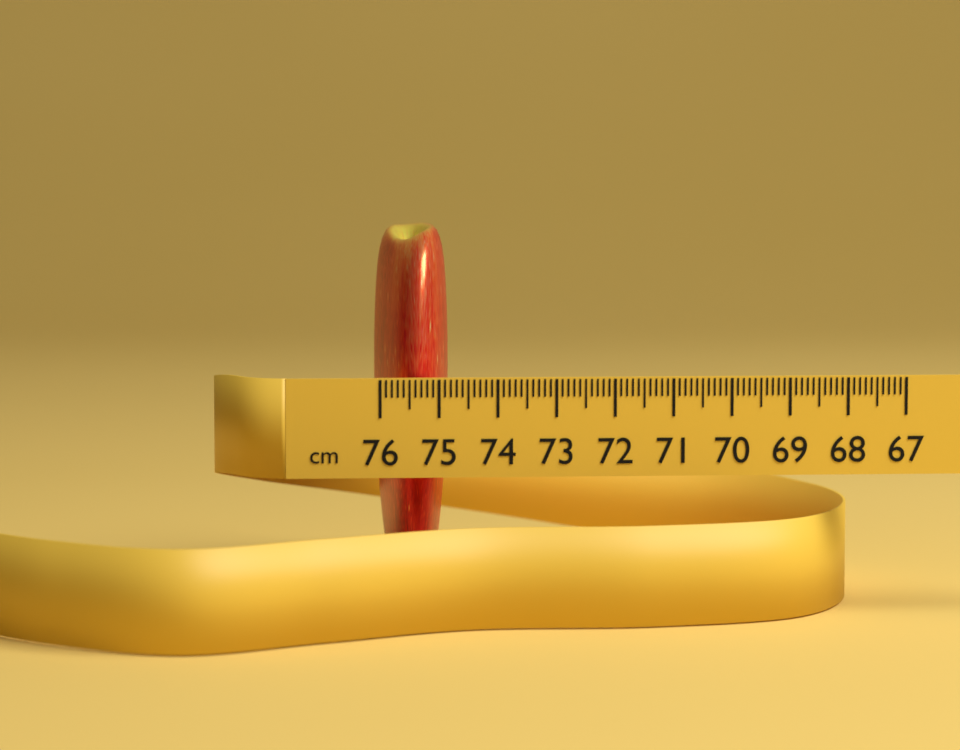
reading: 74.7 cm
